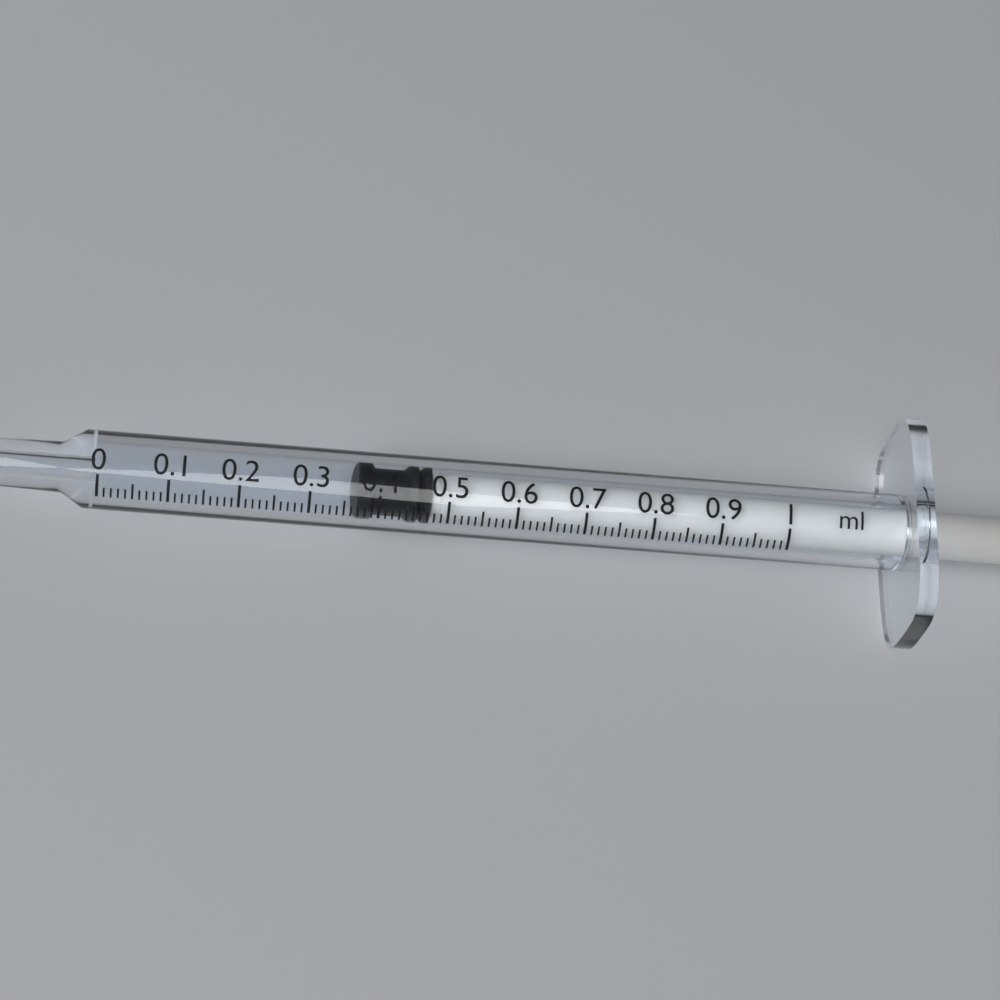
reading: 0.37 ml
